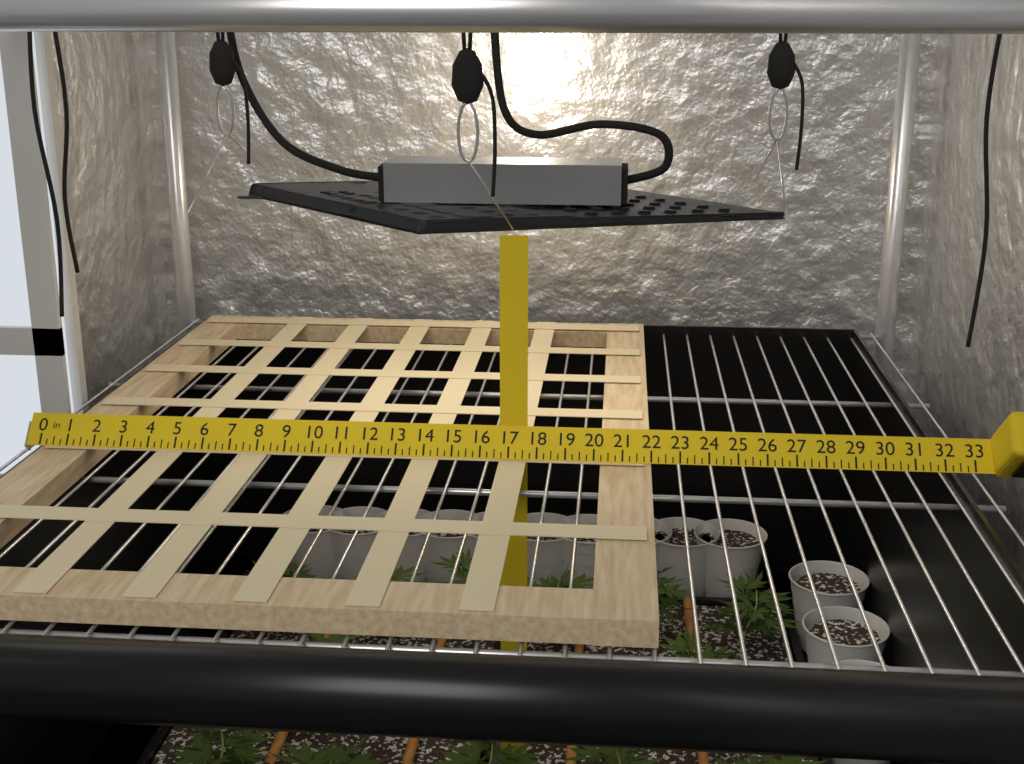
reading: 22.00 in
